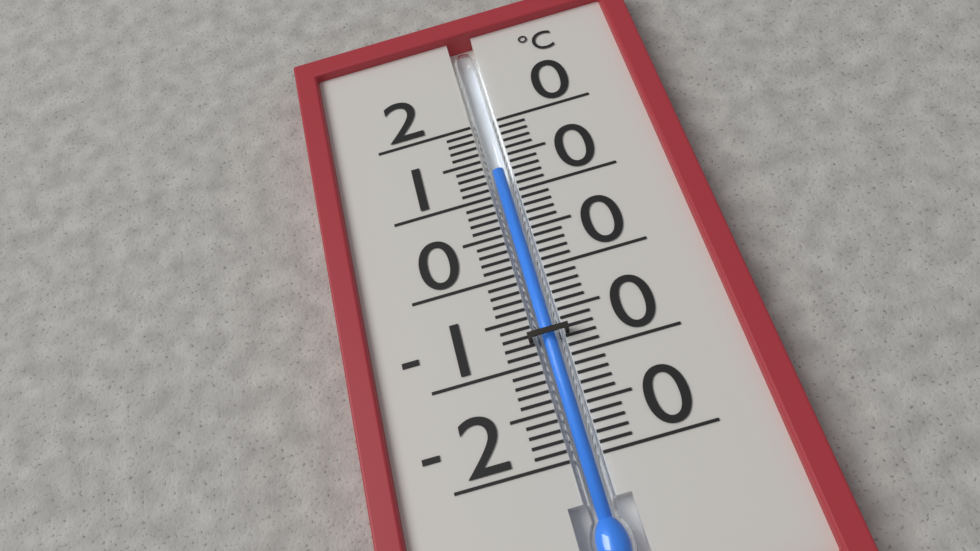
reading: 13 °C
